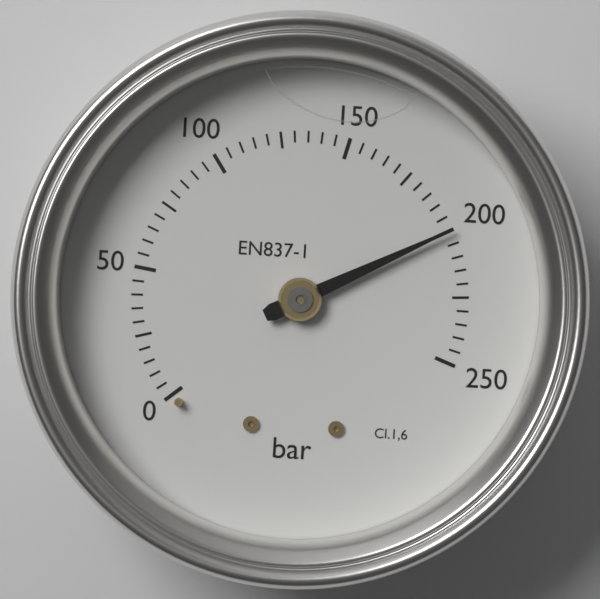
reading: 200 bar
